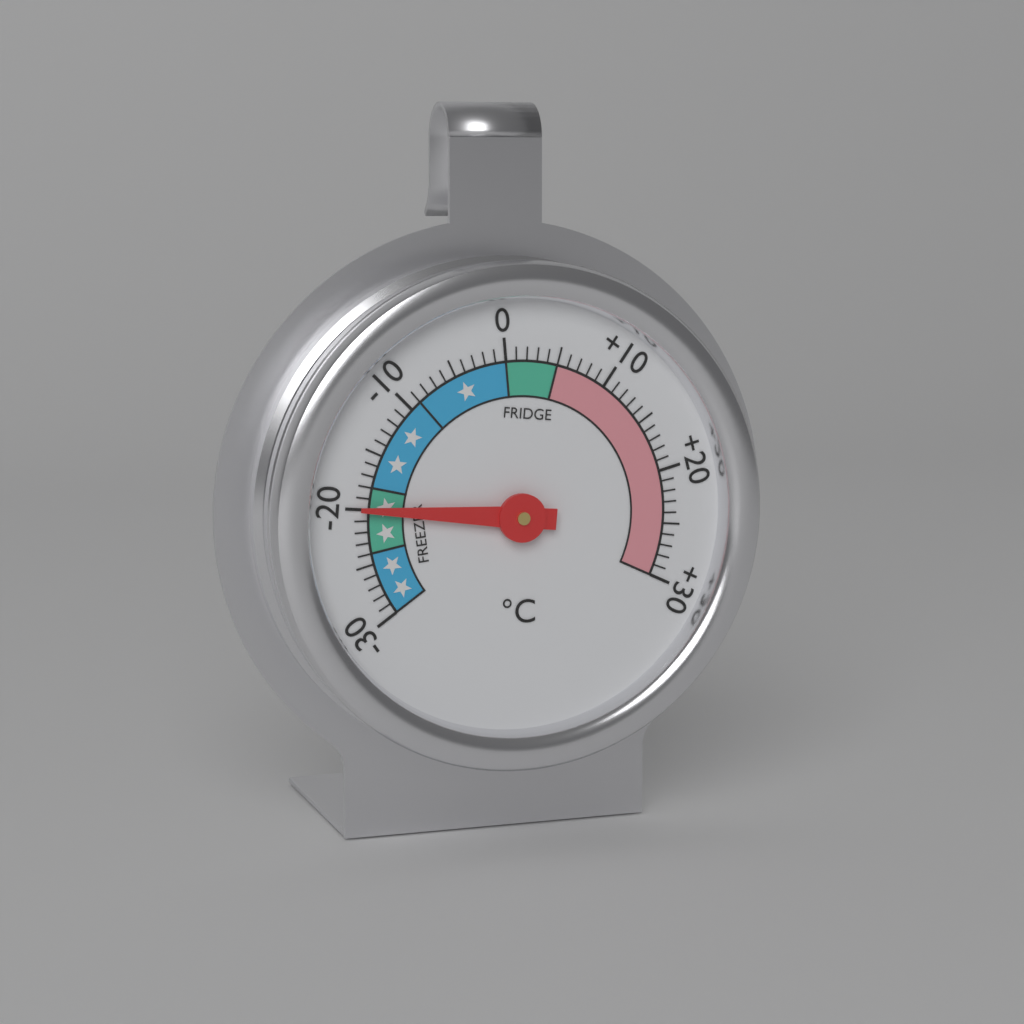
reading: -20 °C
